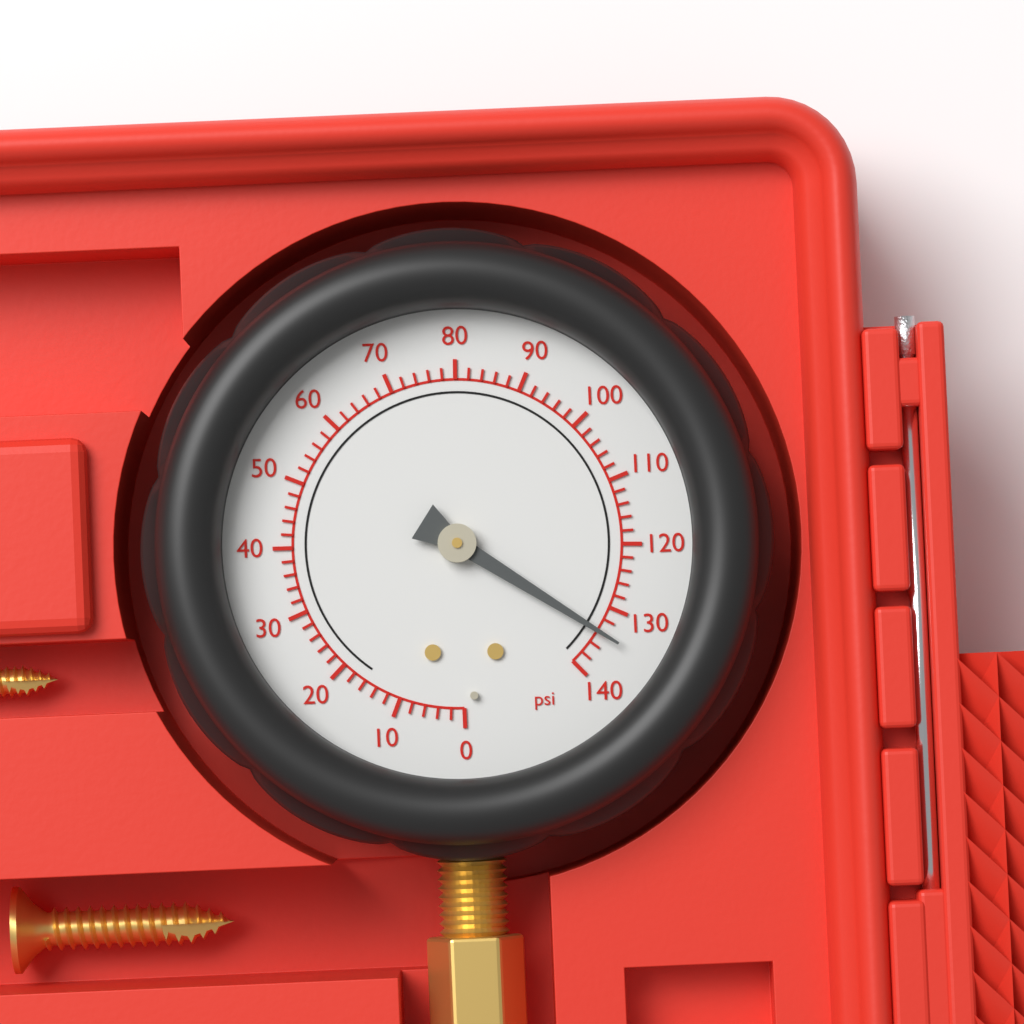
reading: 134 psi
